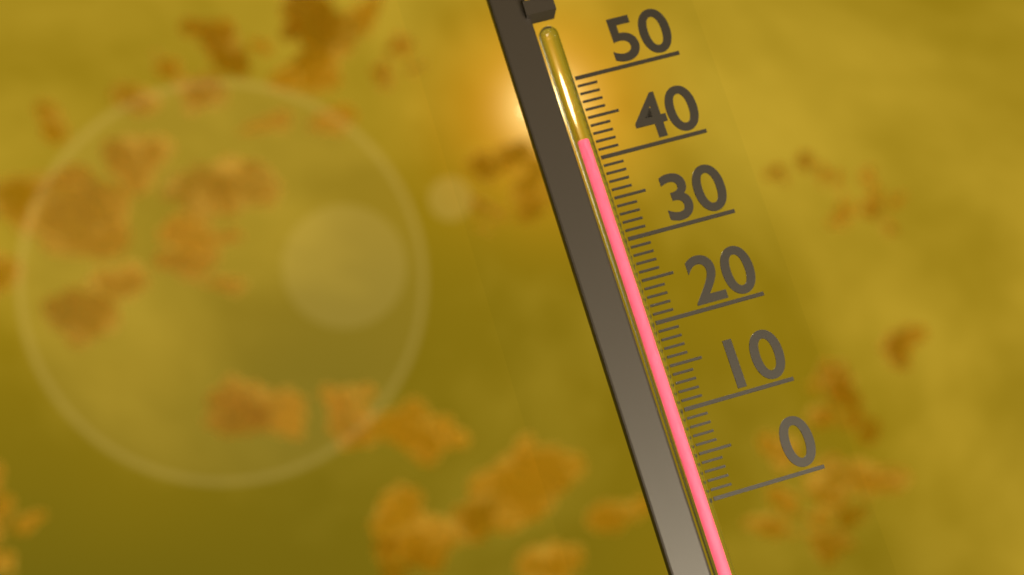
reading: 42 (no unit)
